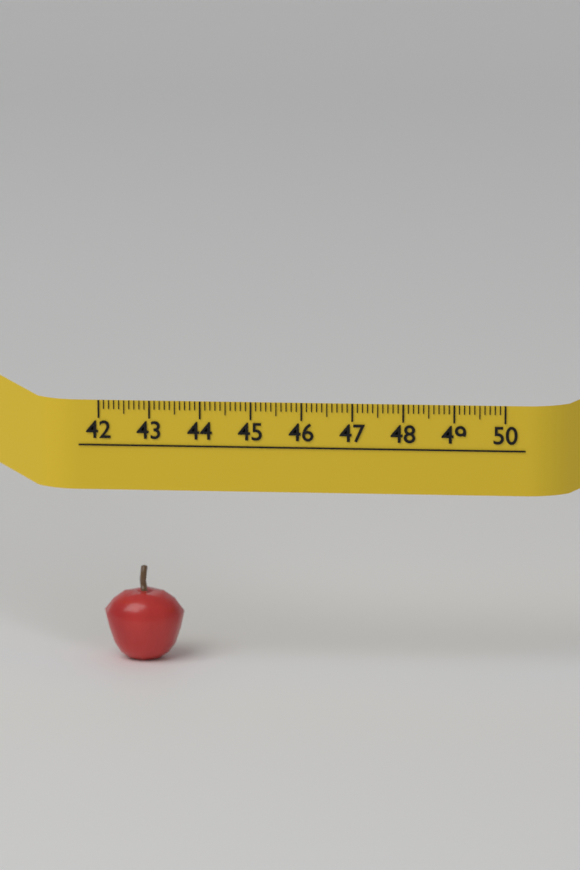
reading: 43.6 (no unit)
